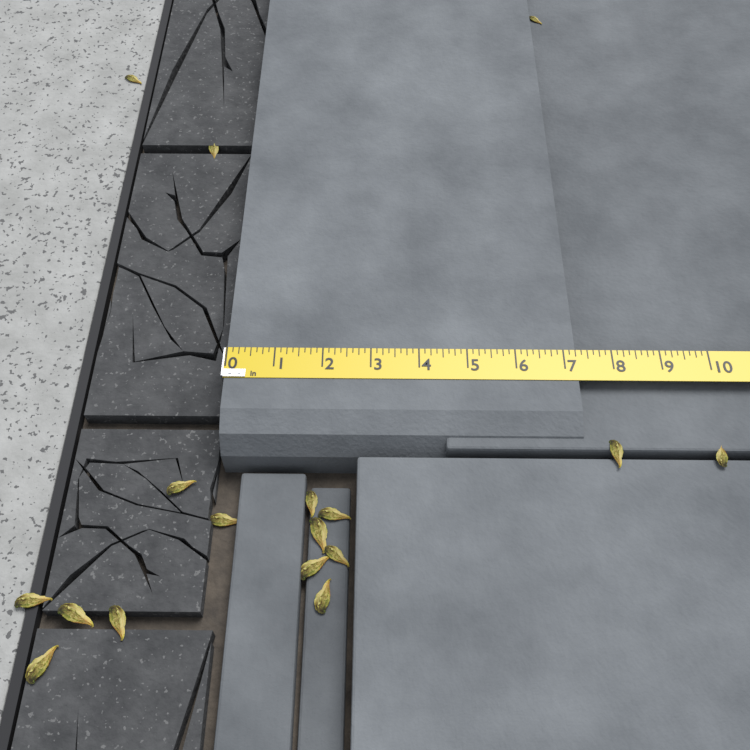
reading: 7.250 in
